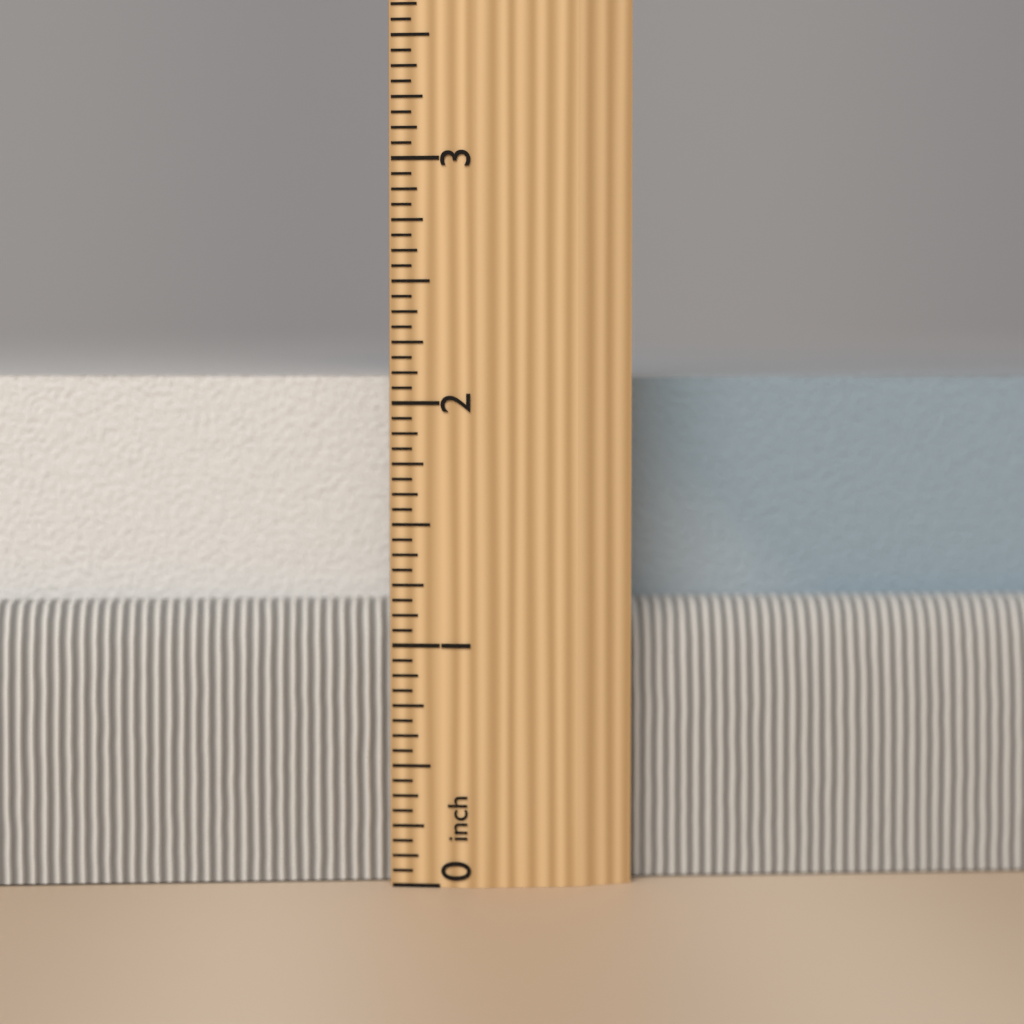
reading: 2.1250 inch
